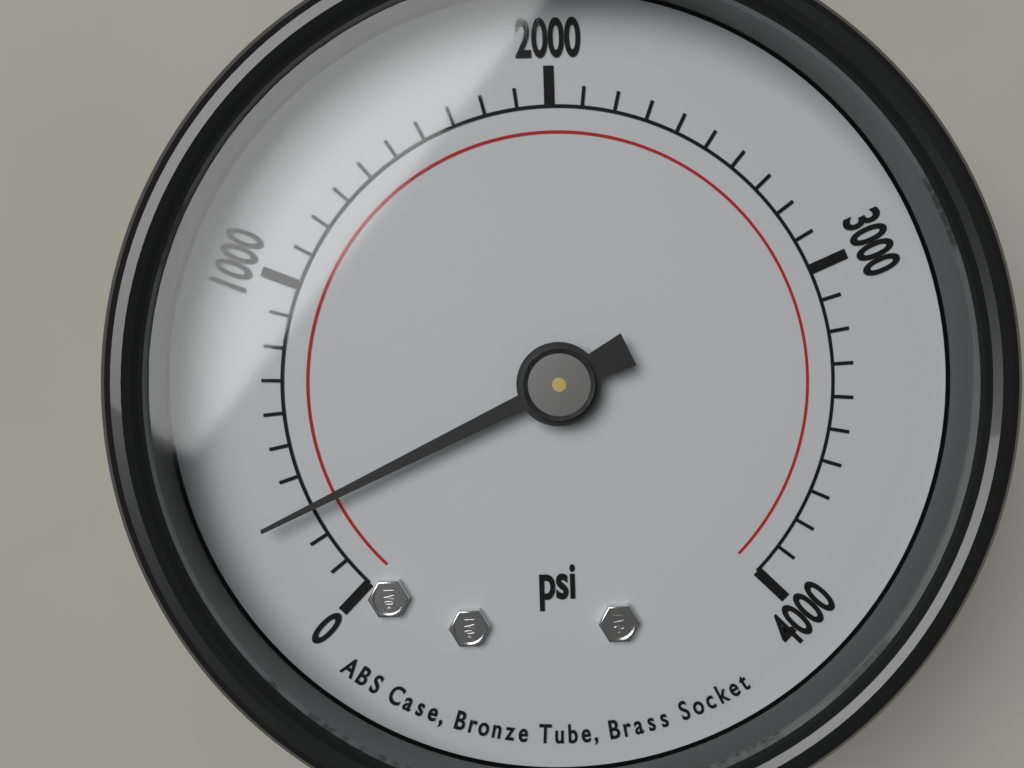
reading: 300 psi
